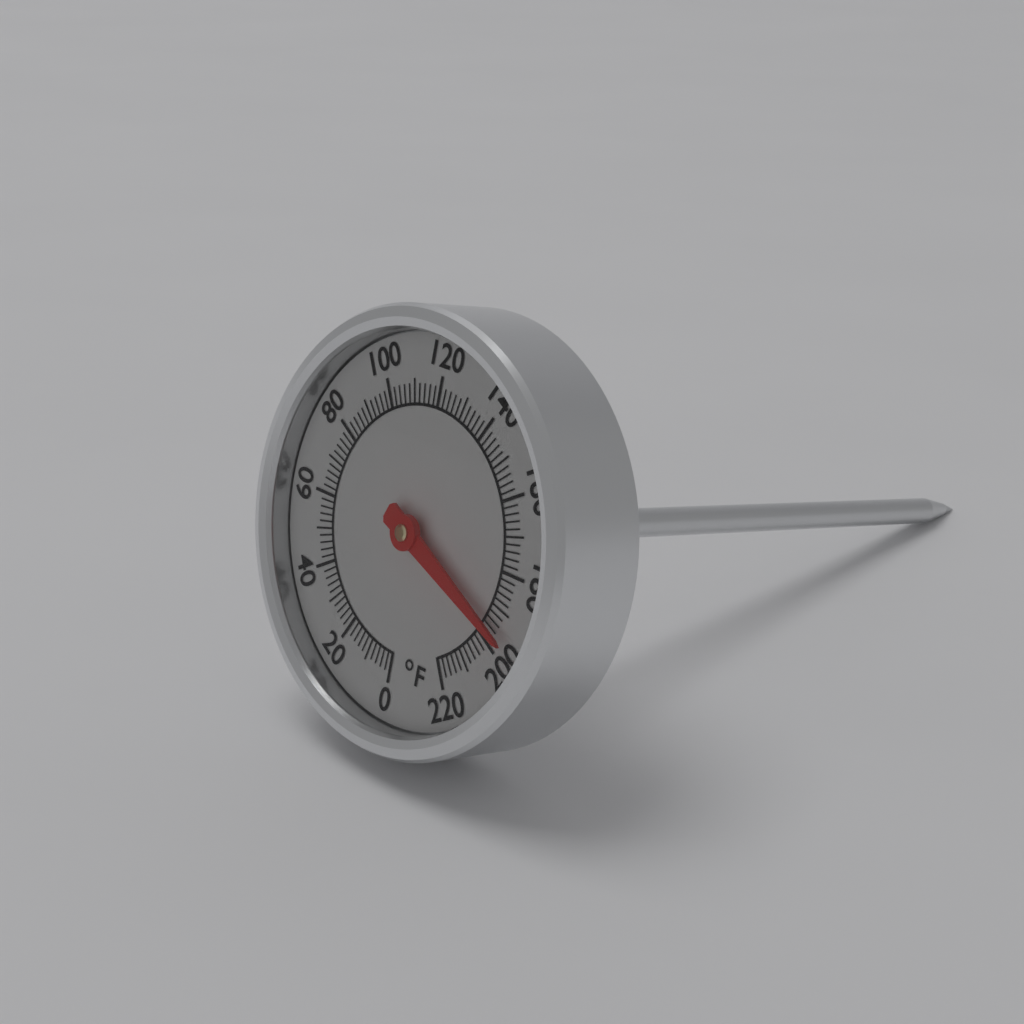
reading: 196 °F
